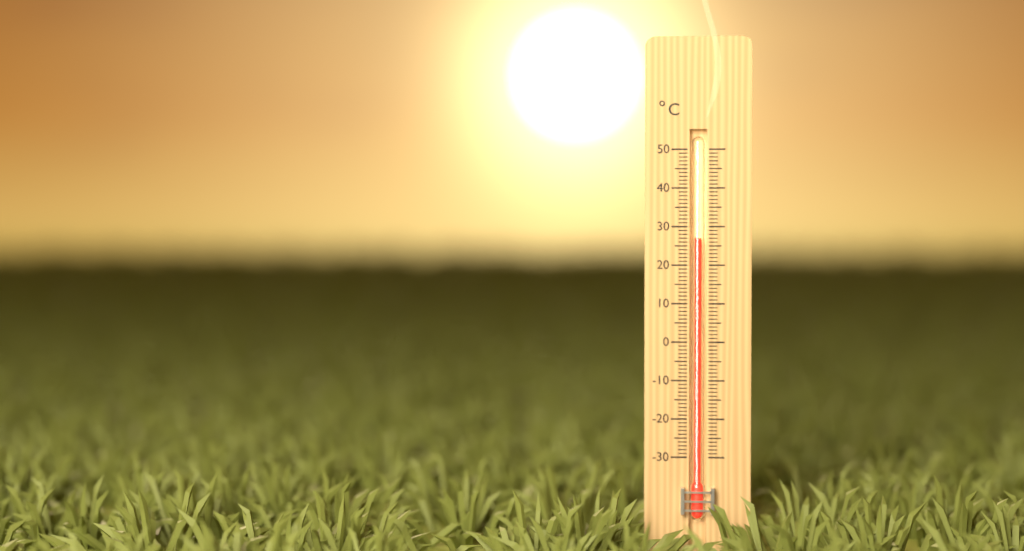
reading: 27 °C
